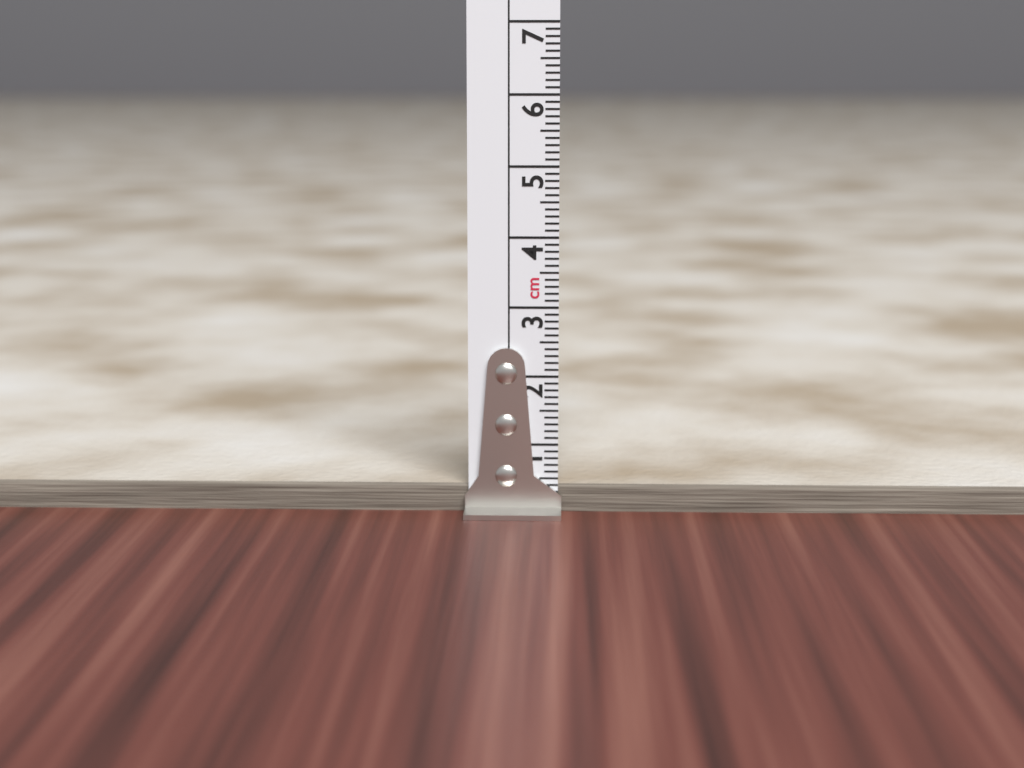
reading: 0.4 cm
